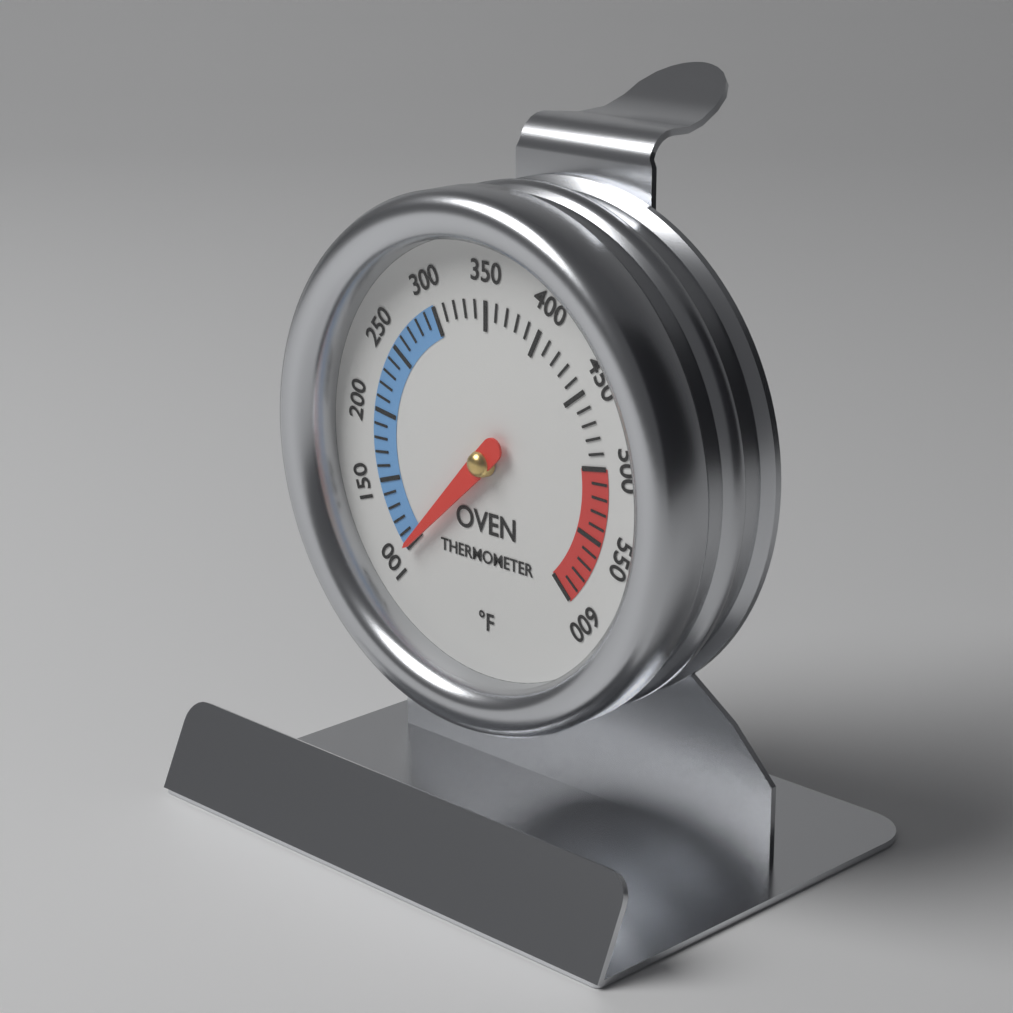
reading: 100 °F
